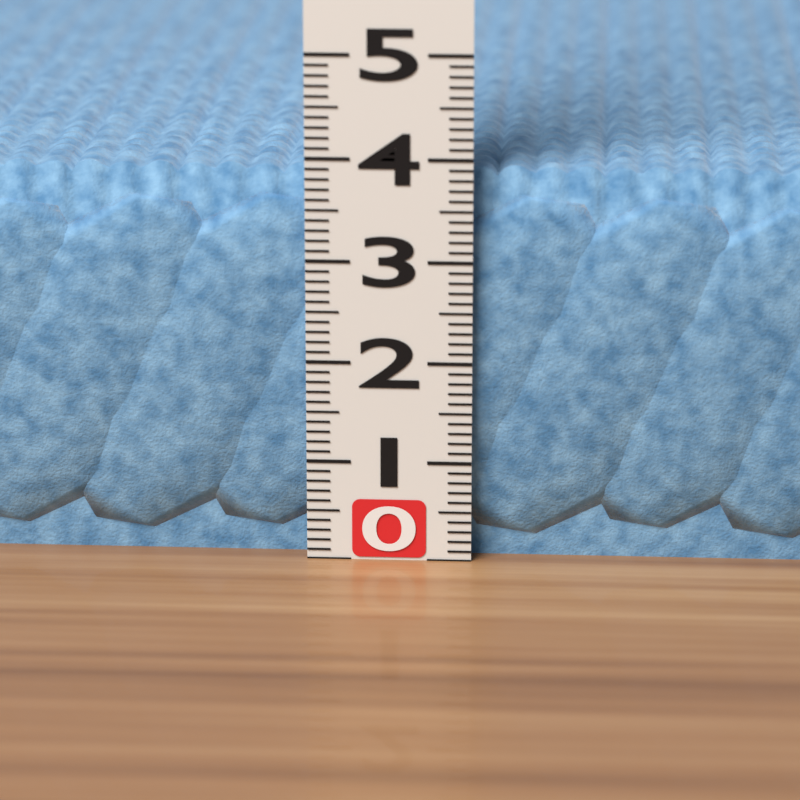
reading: 3.9 (no unit)
